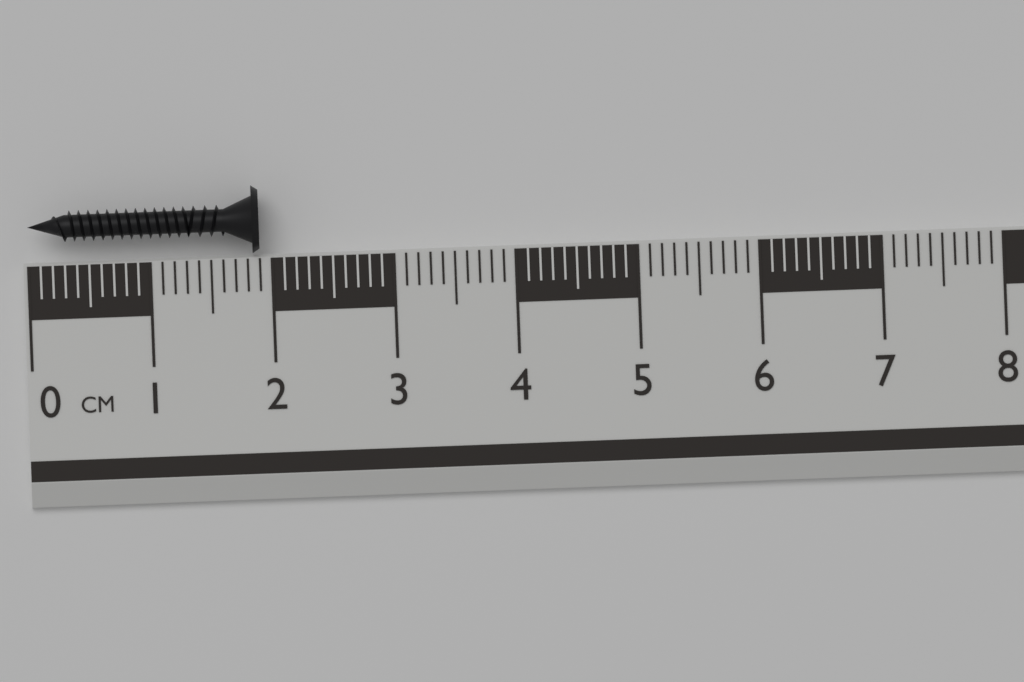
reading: 1.9 cm
